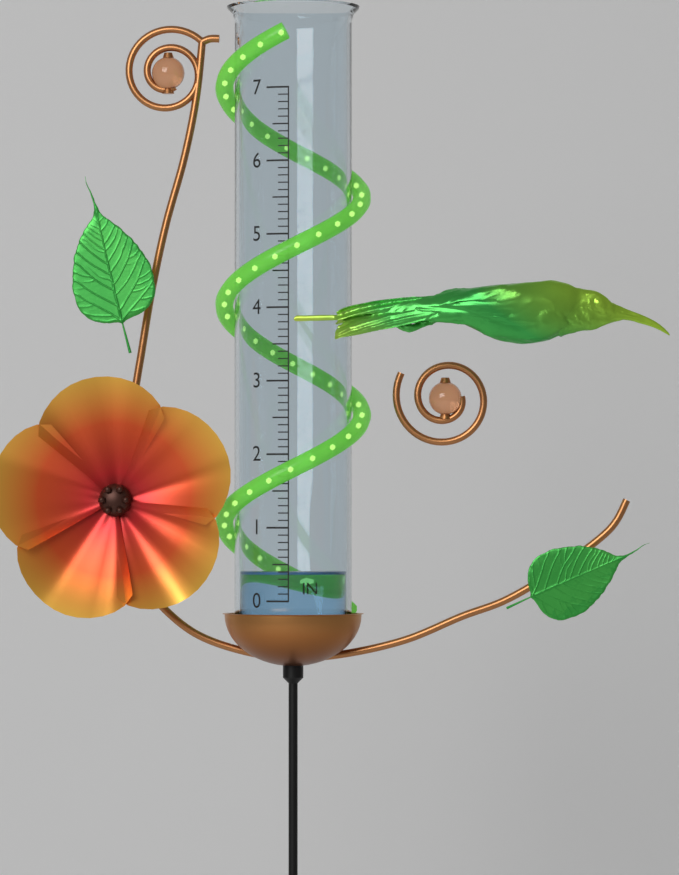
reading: 0.4 in
